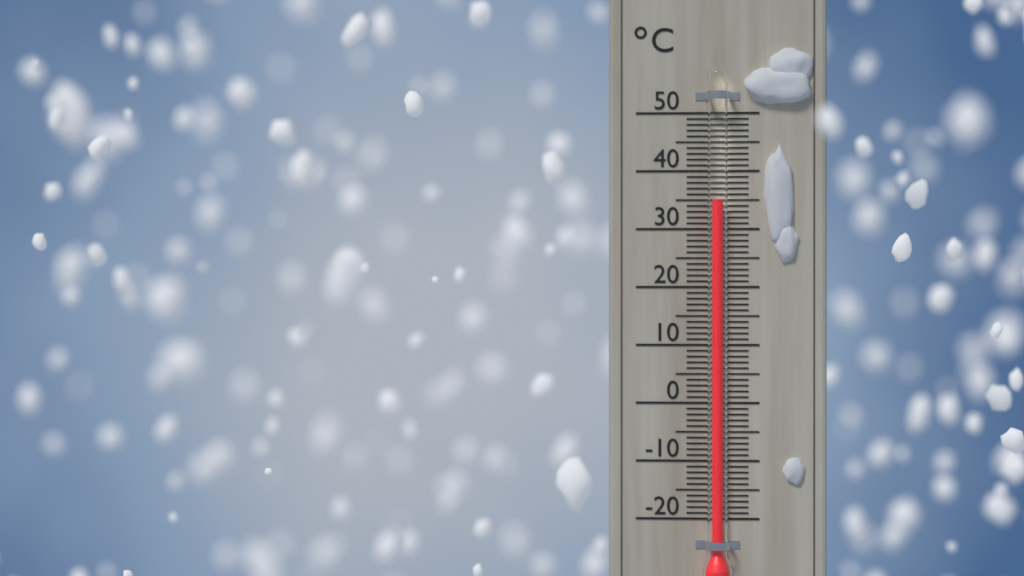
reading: 35 °C
